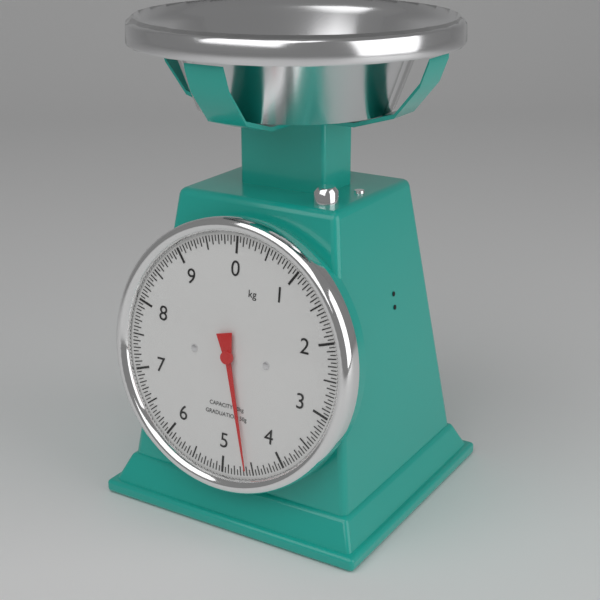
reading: 4.60 kg
